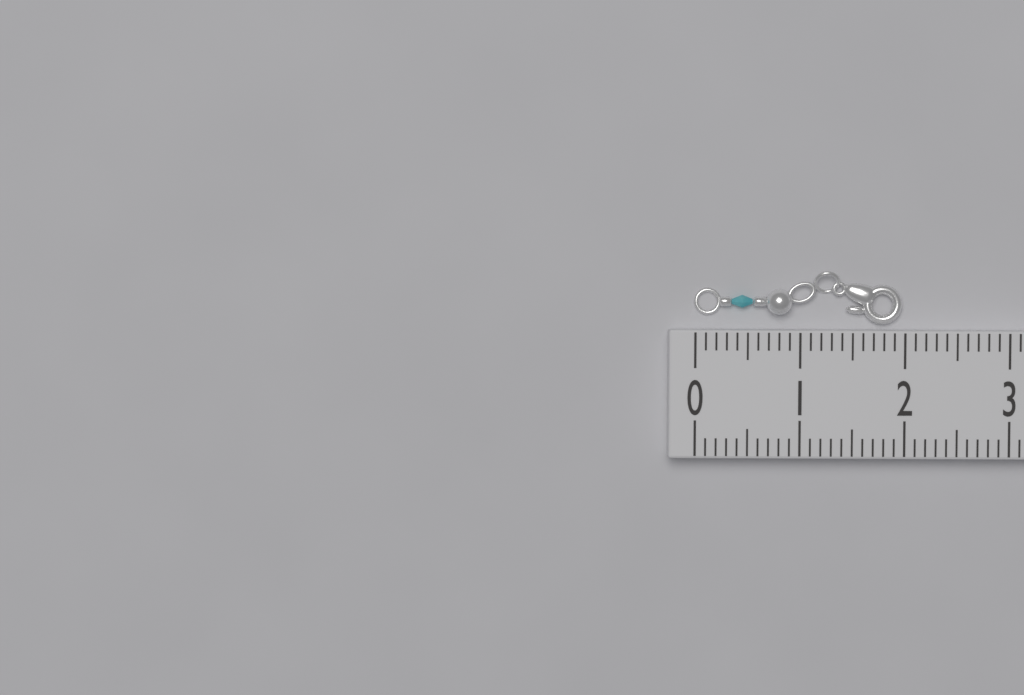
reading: 2.0 (no unit)
